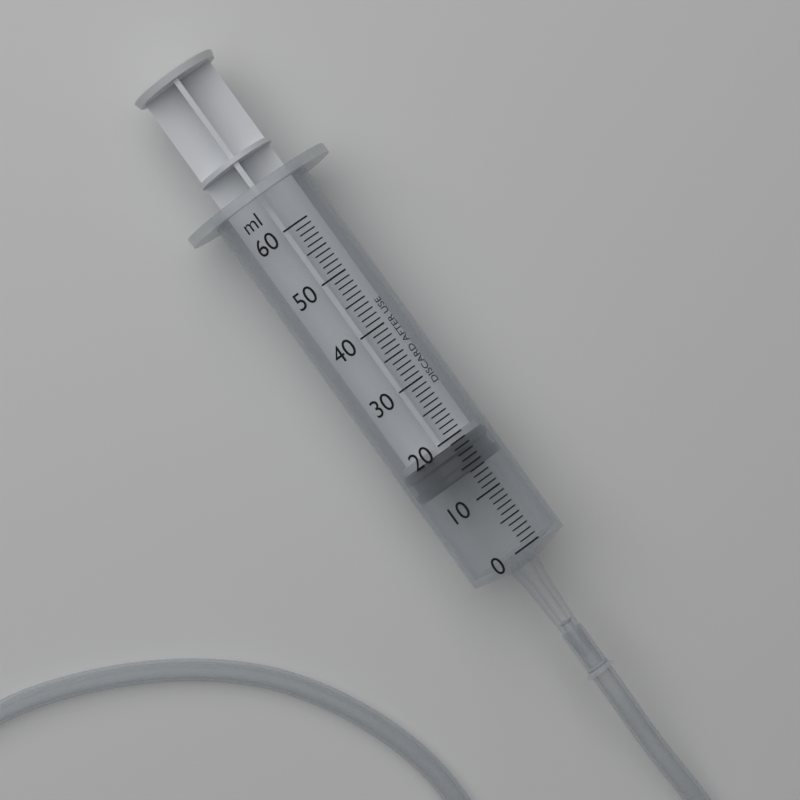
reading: 14 ml
